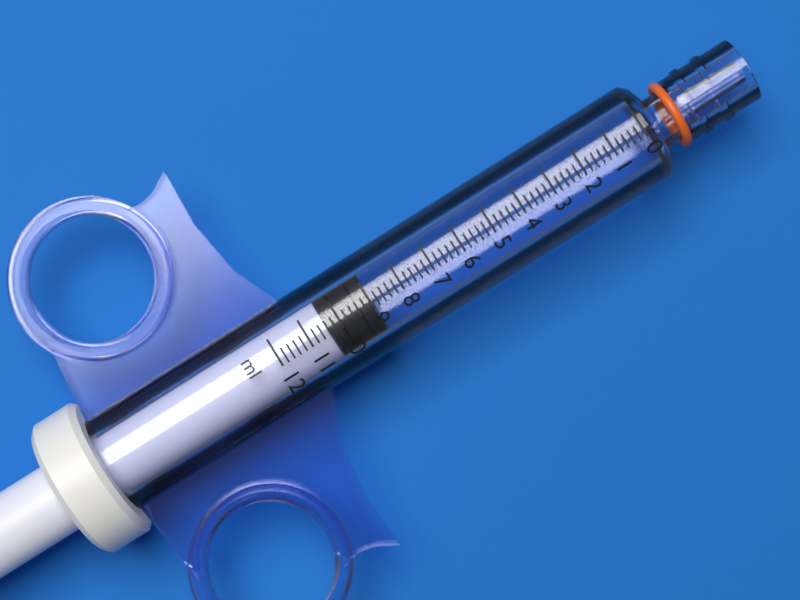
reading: 9.0 ml
